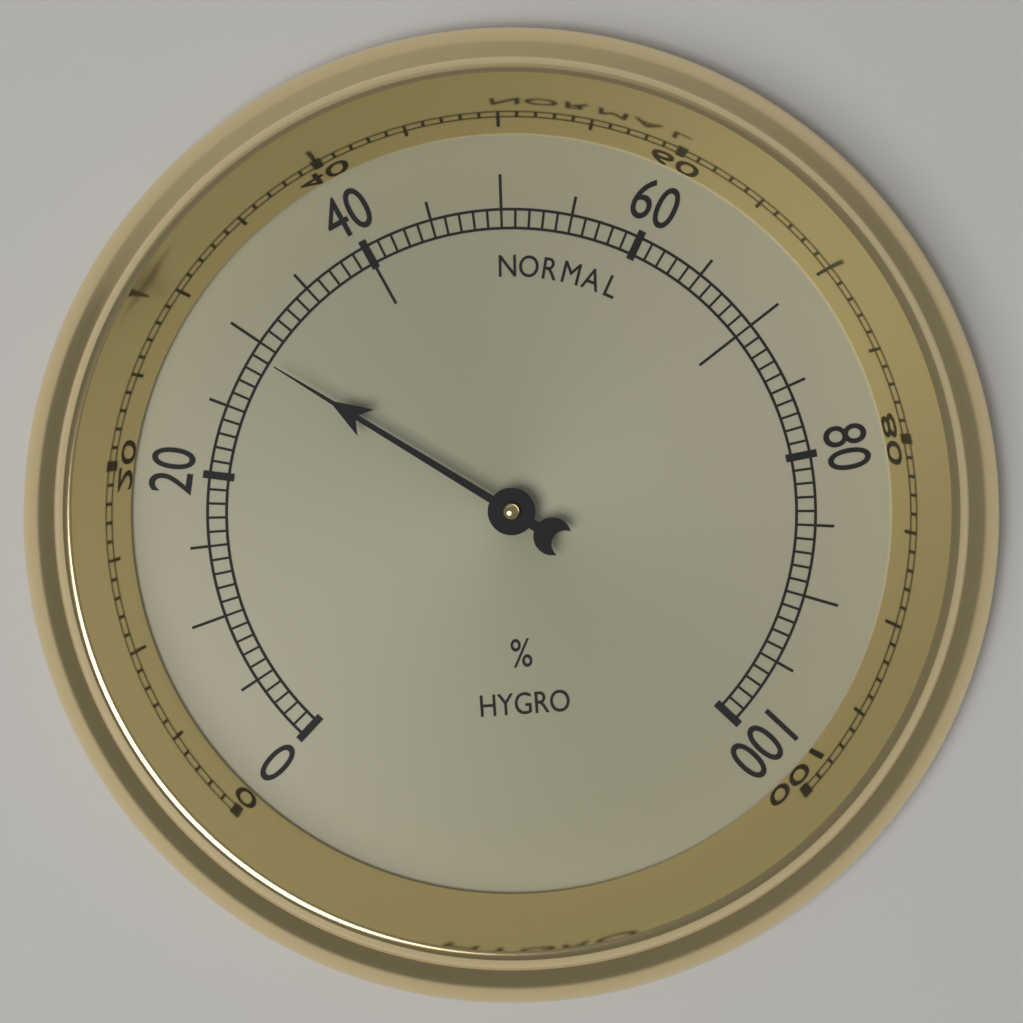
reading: 29 %
